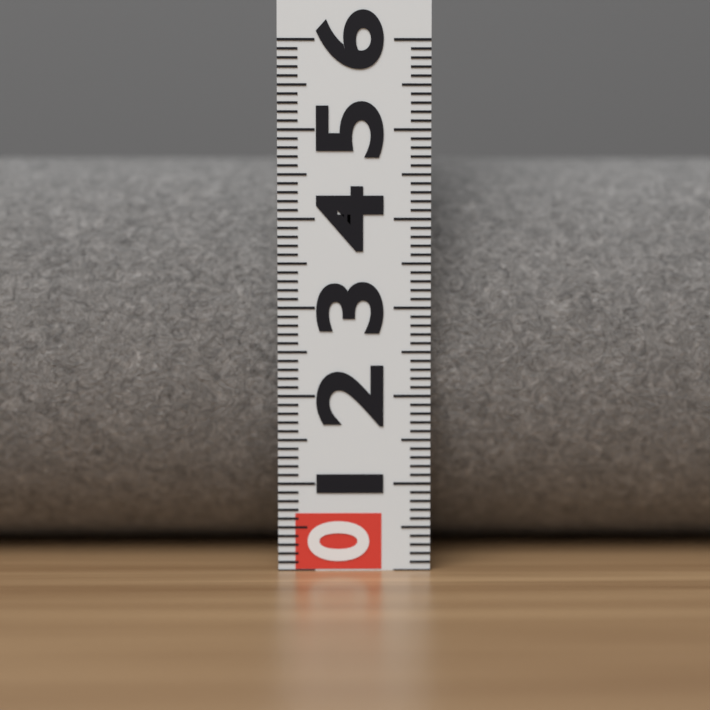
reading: 4.8 (no unit)
